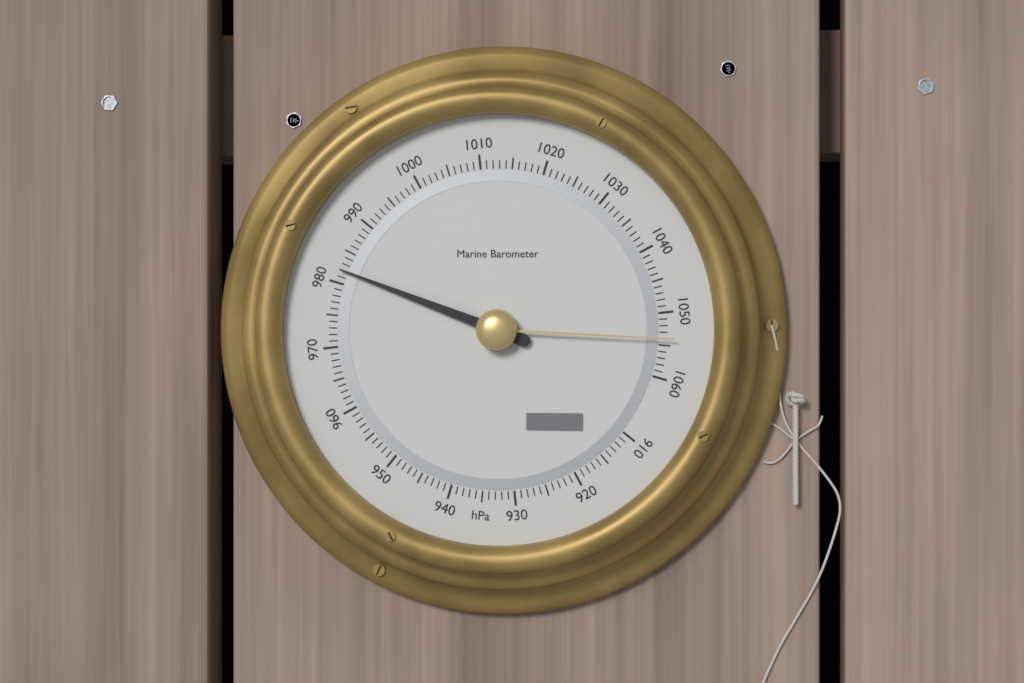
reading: 982 hPa
